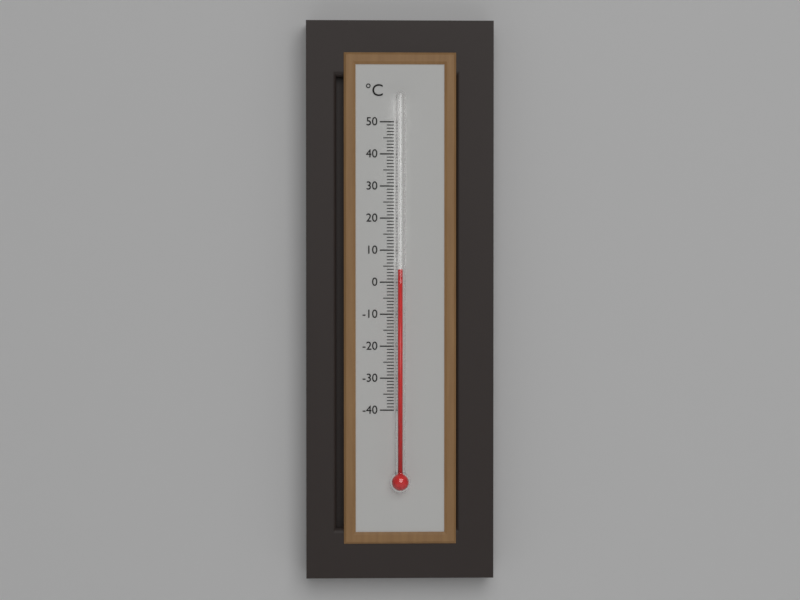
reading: 4 °C
